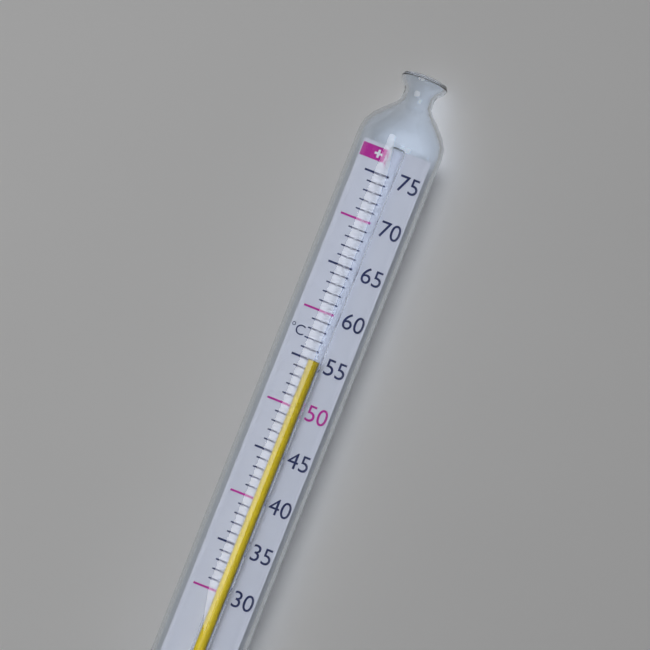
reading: 55 °C
